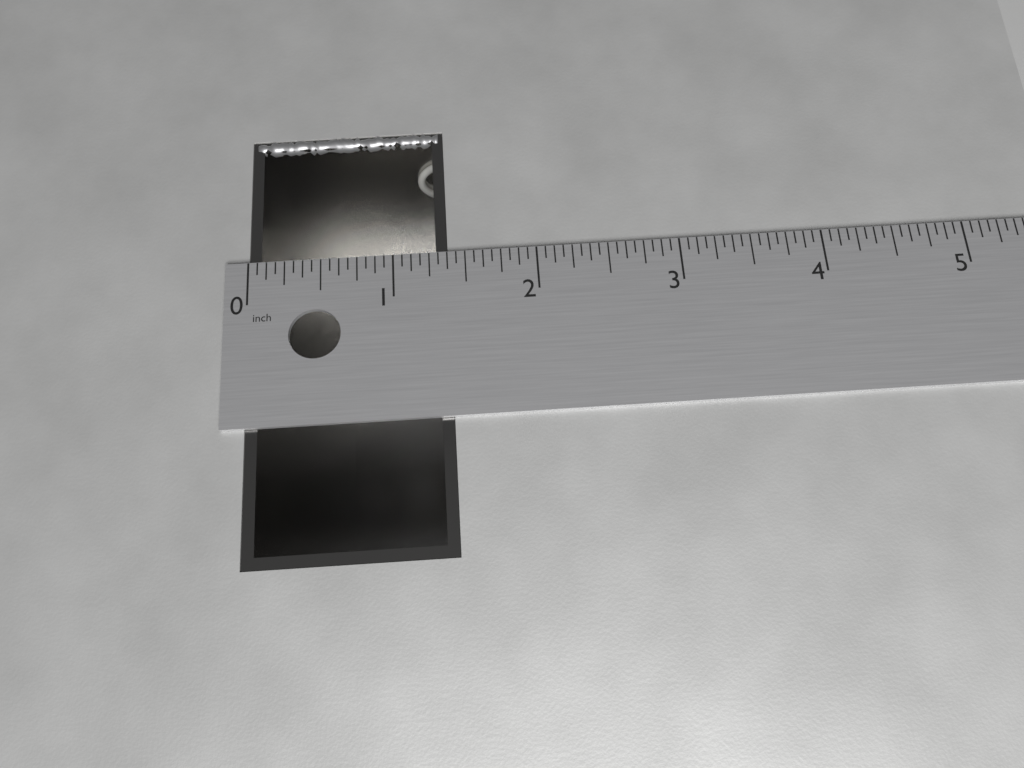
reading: 1.3750 in
